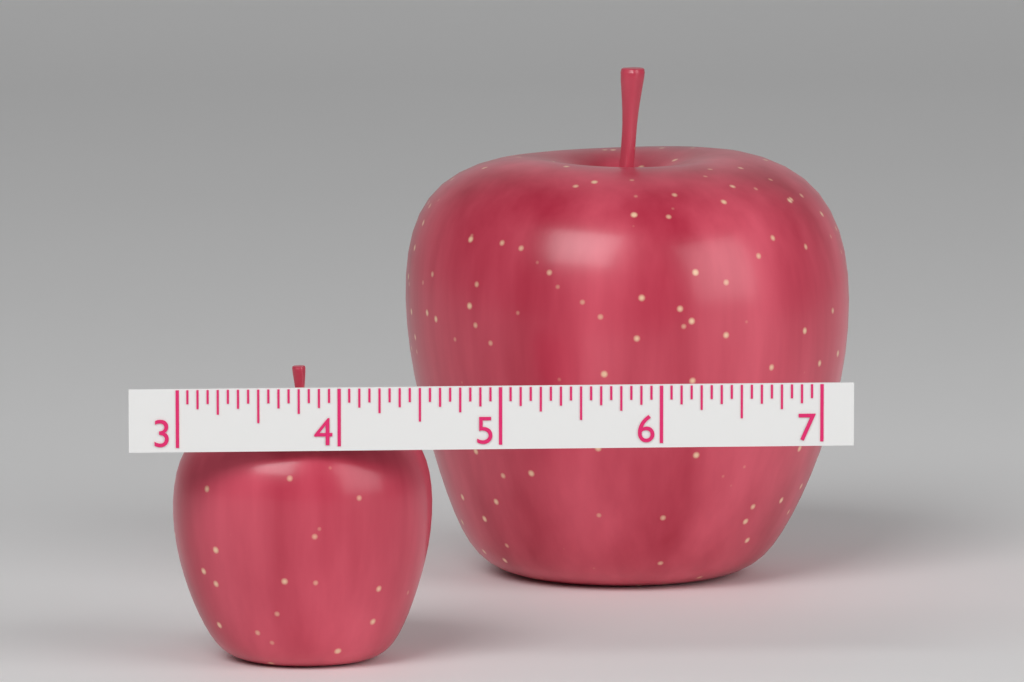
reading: 4.6250 (no unit)
